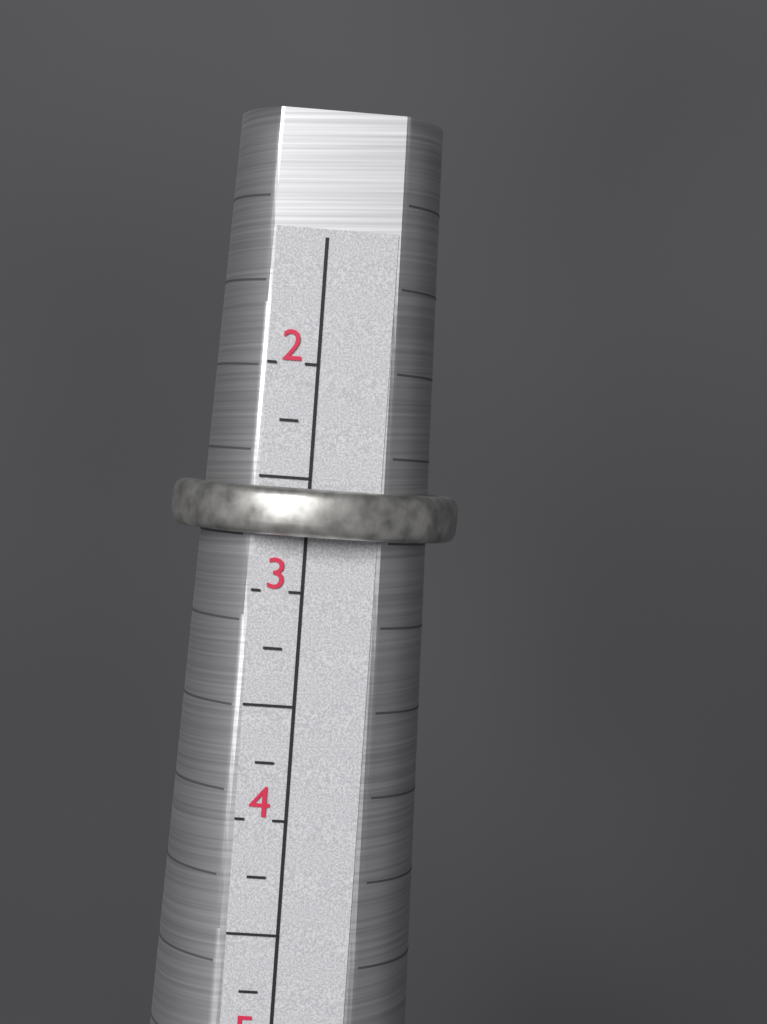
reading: 2.75 (no unit)
